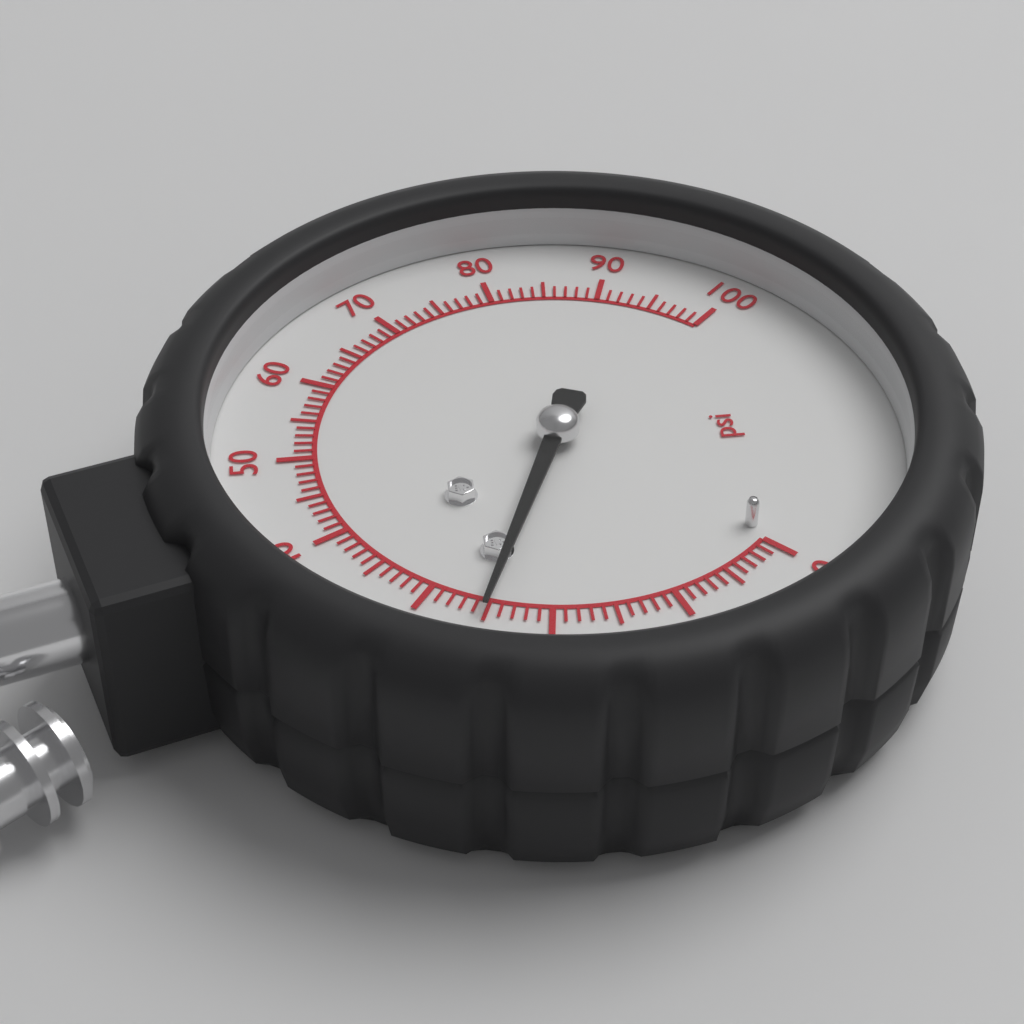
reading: 25 psi
